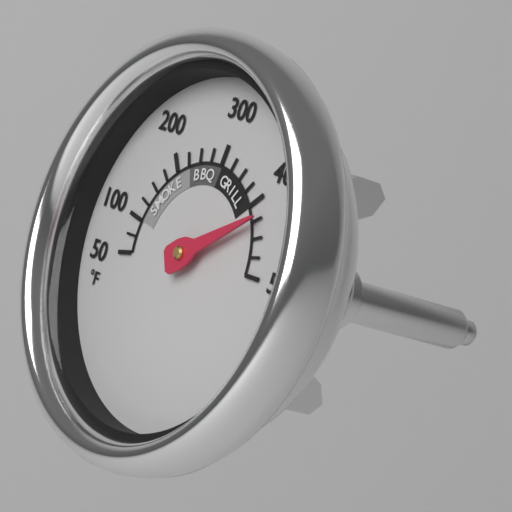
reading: 425 °F
